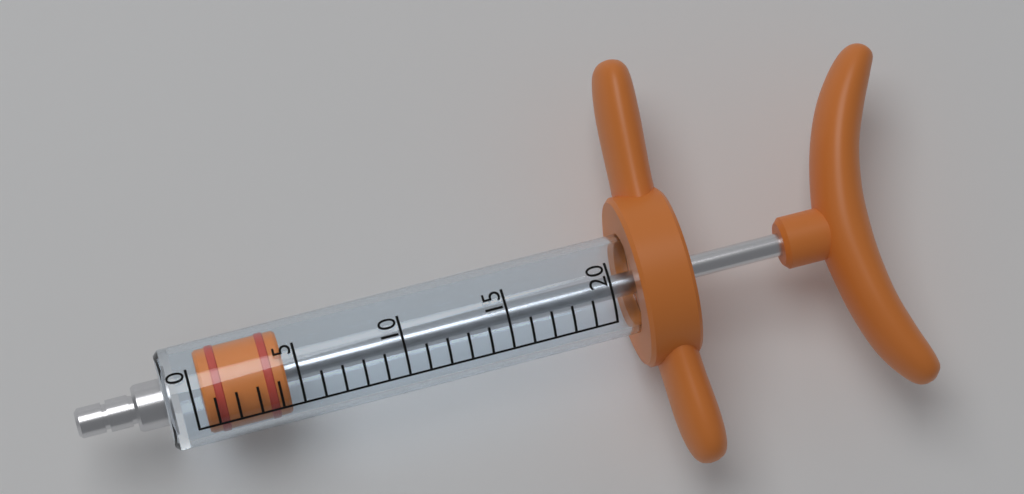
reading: 0.5 (no unit)
